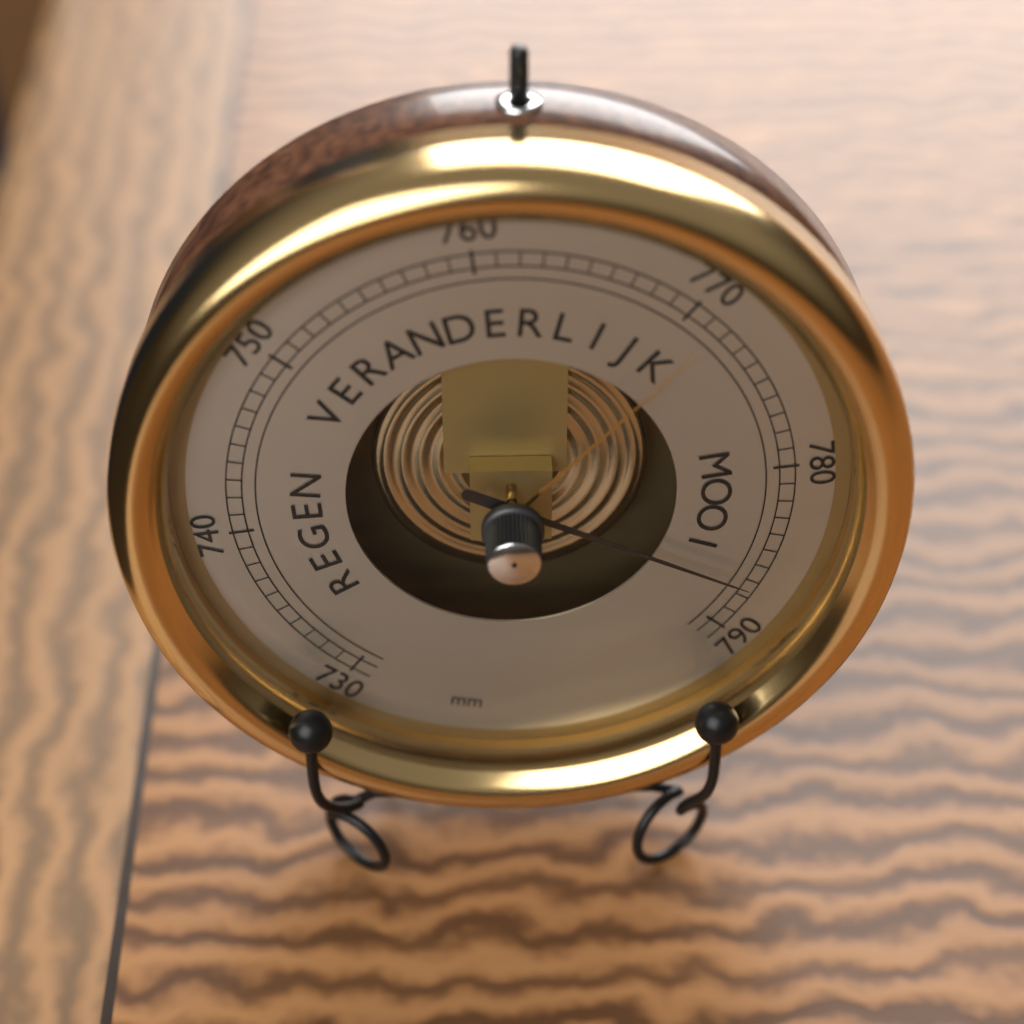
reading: 787 mm
